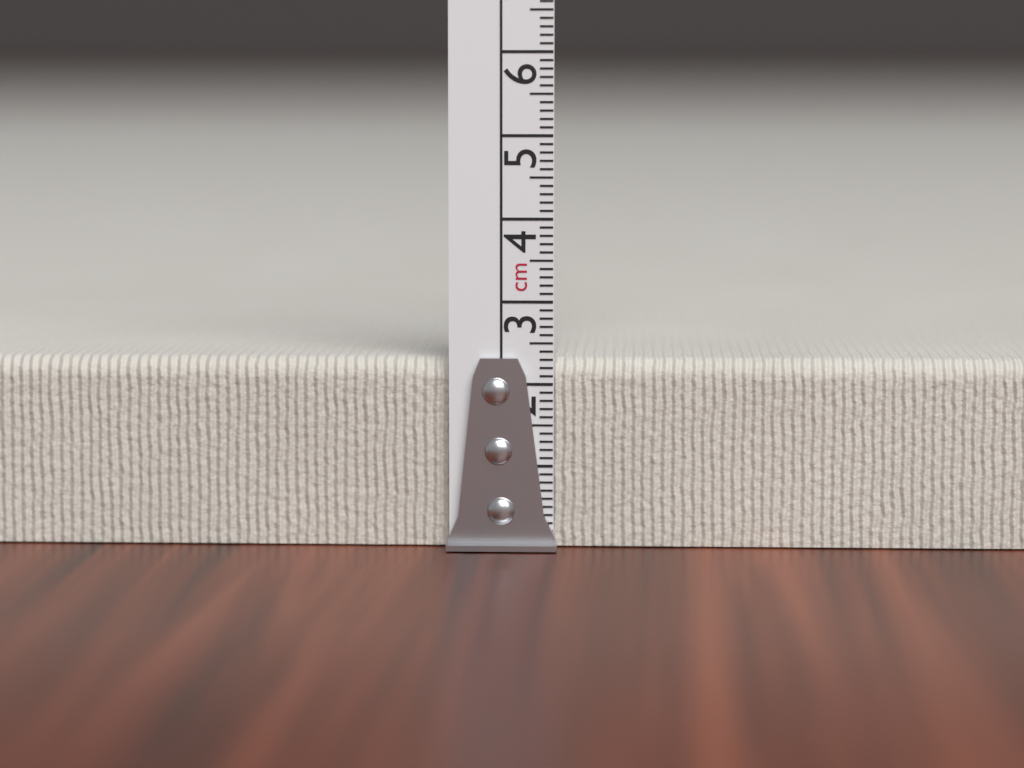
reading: 2.3 cm
